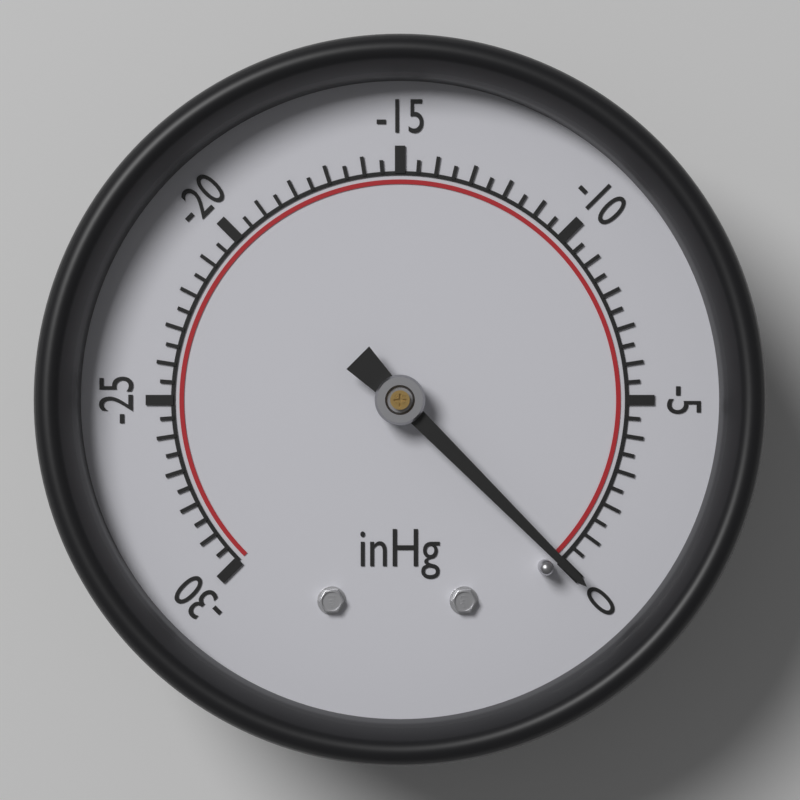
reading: 0.0 inHg
